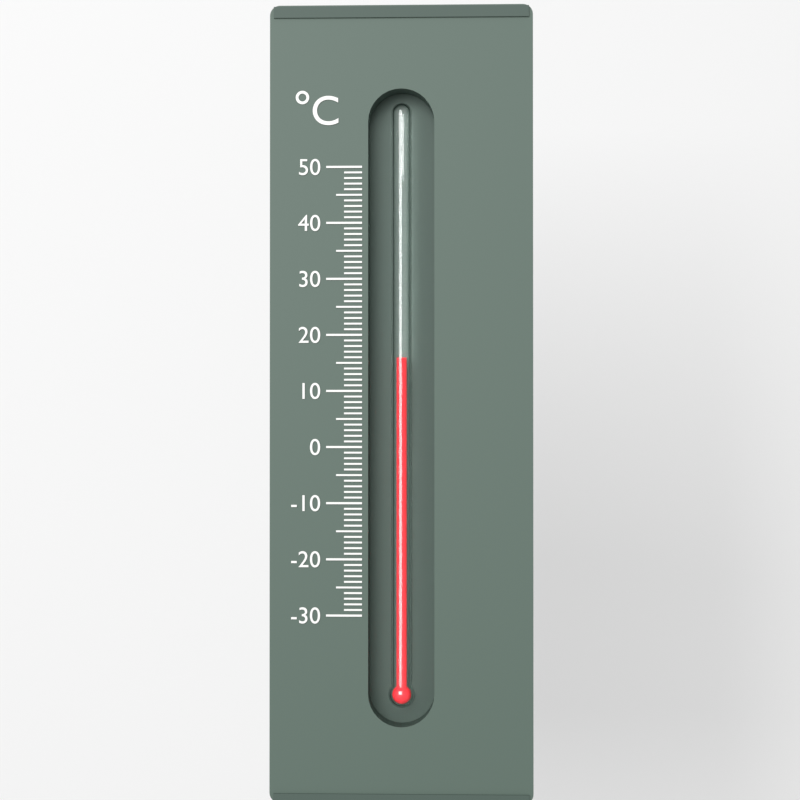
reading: 16 °C
